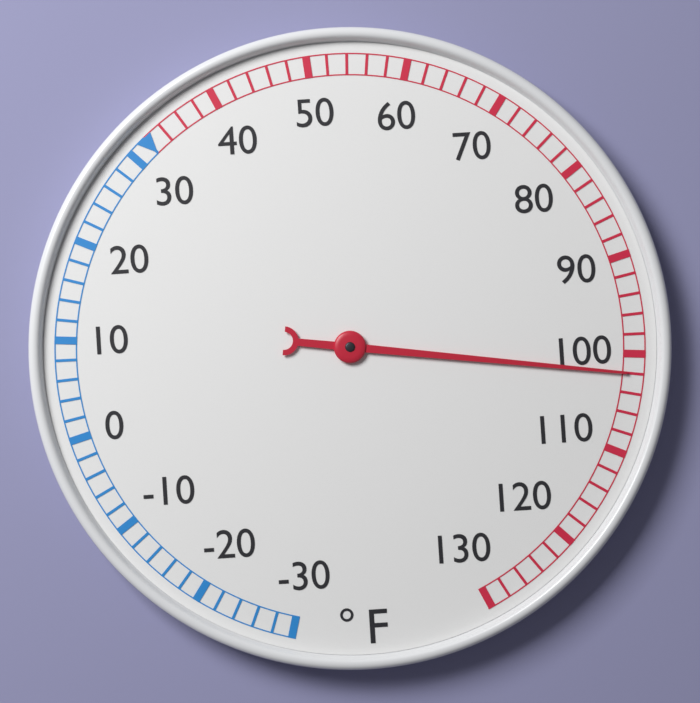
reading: 102 °F
